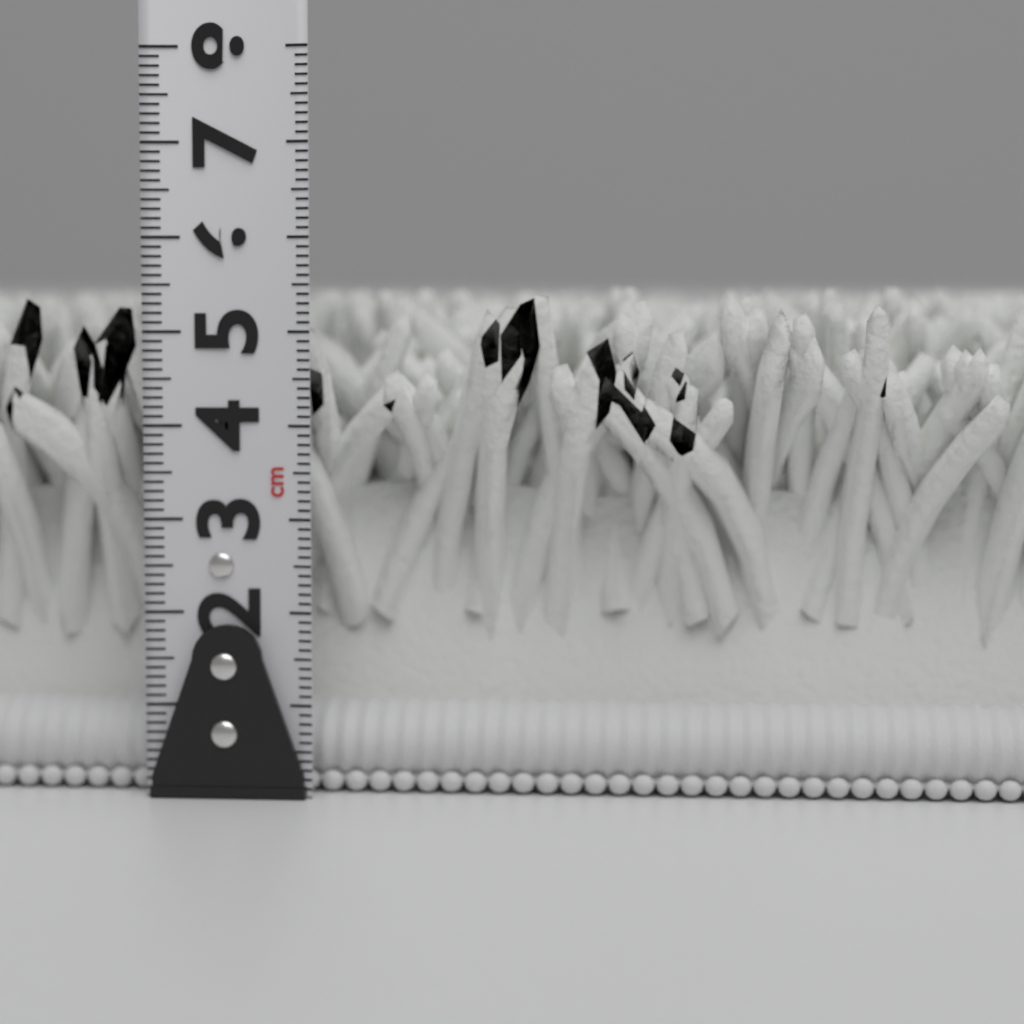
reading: 5.5 cm
